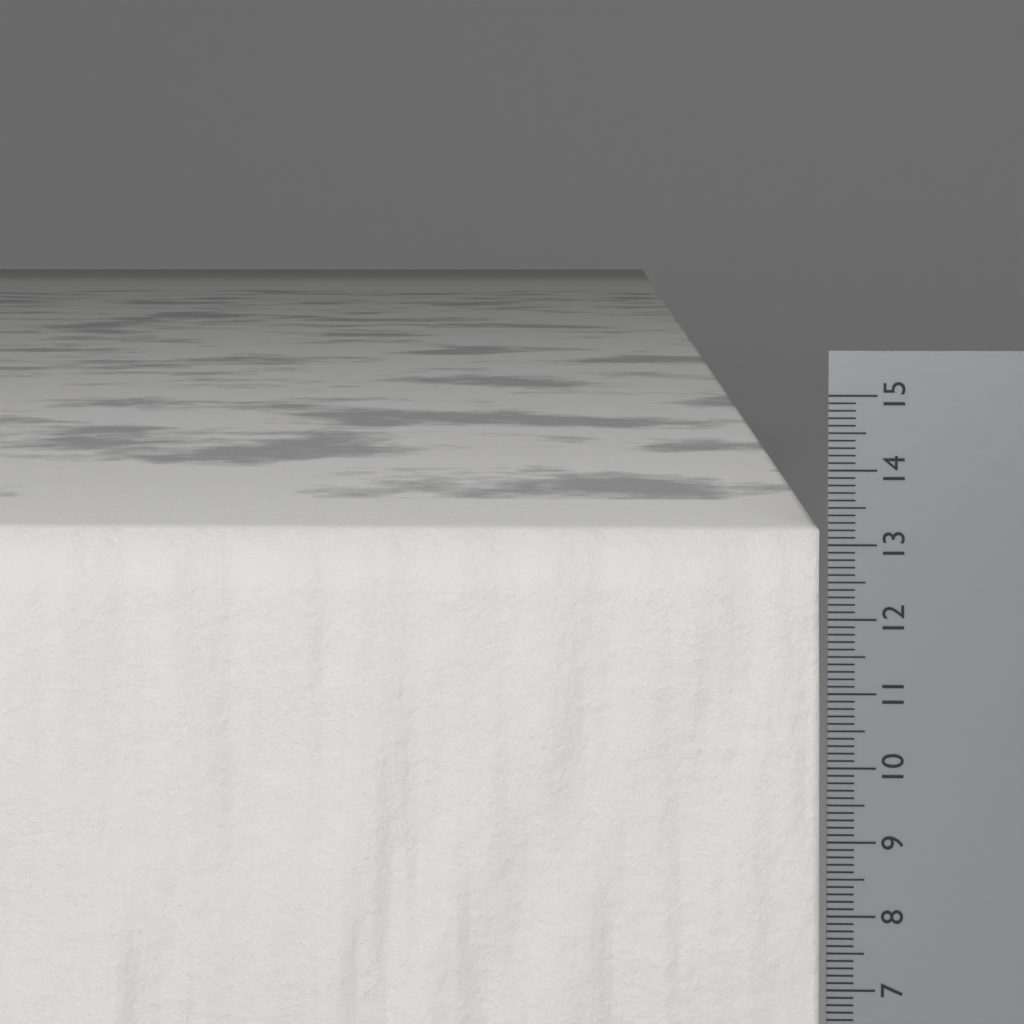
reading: 13.2 cm
